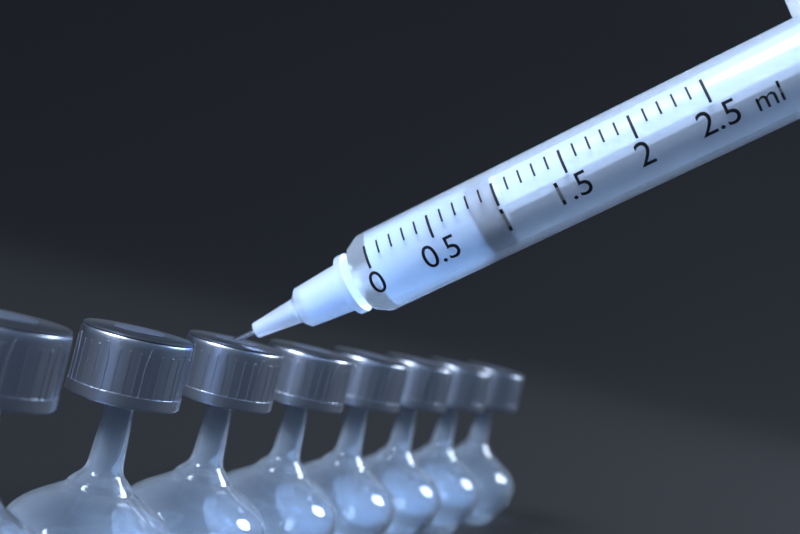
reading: 0.8 ml
